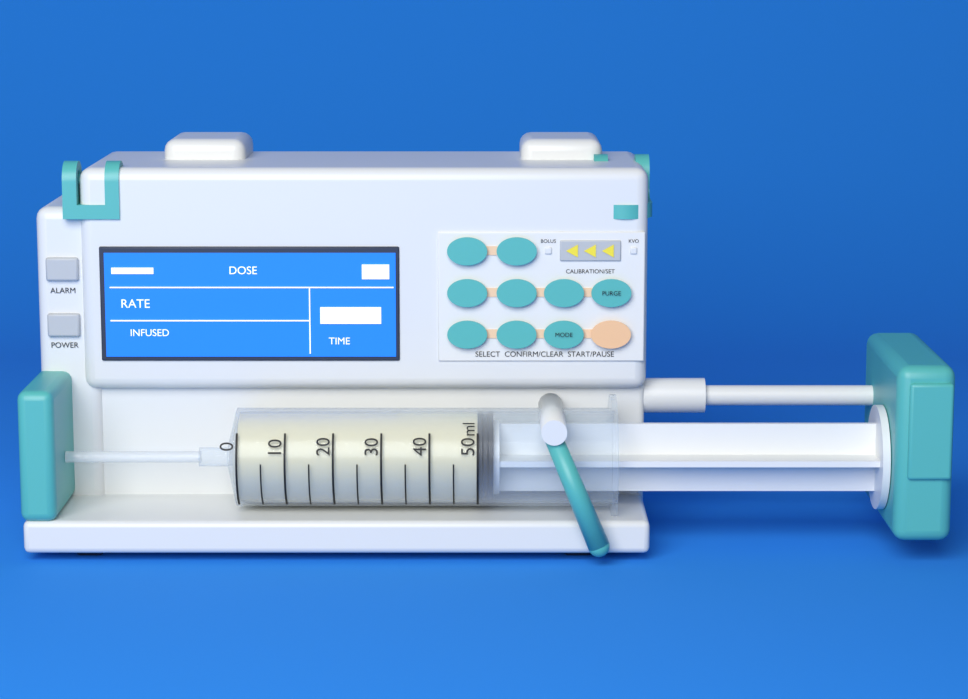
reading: 50 ml
